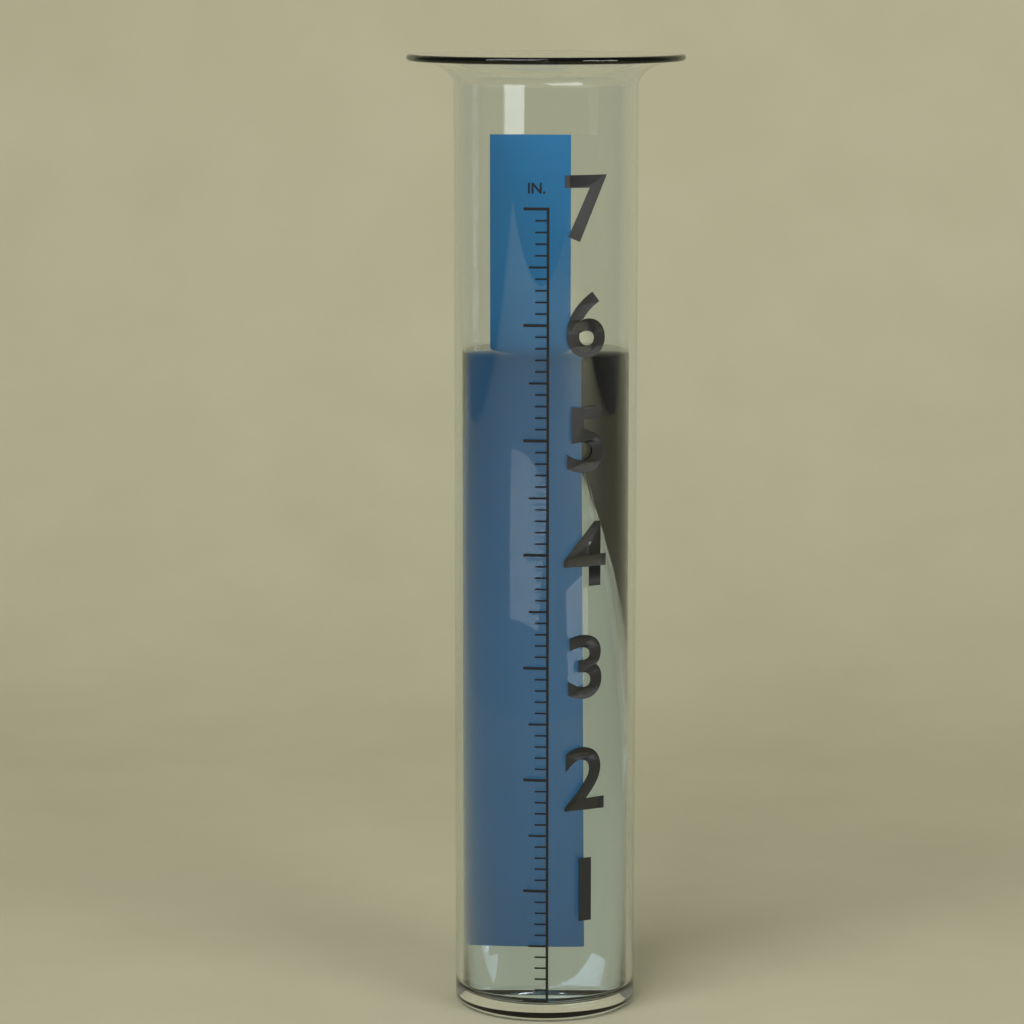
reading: 5.7 in
